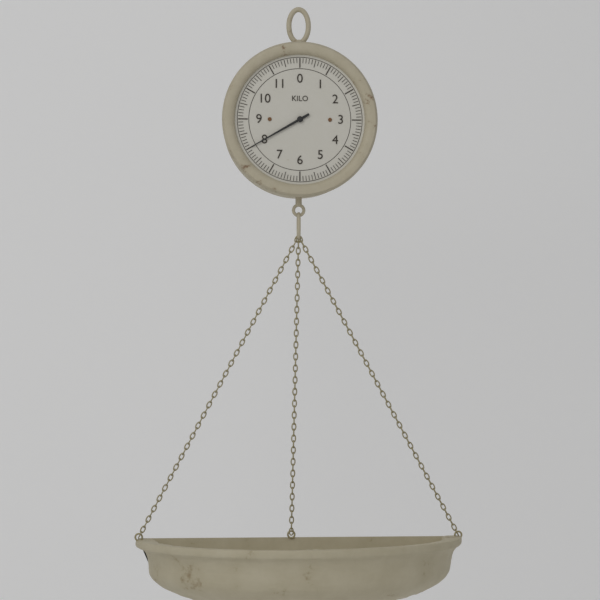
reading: 8.0 kg
